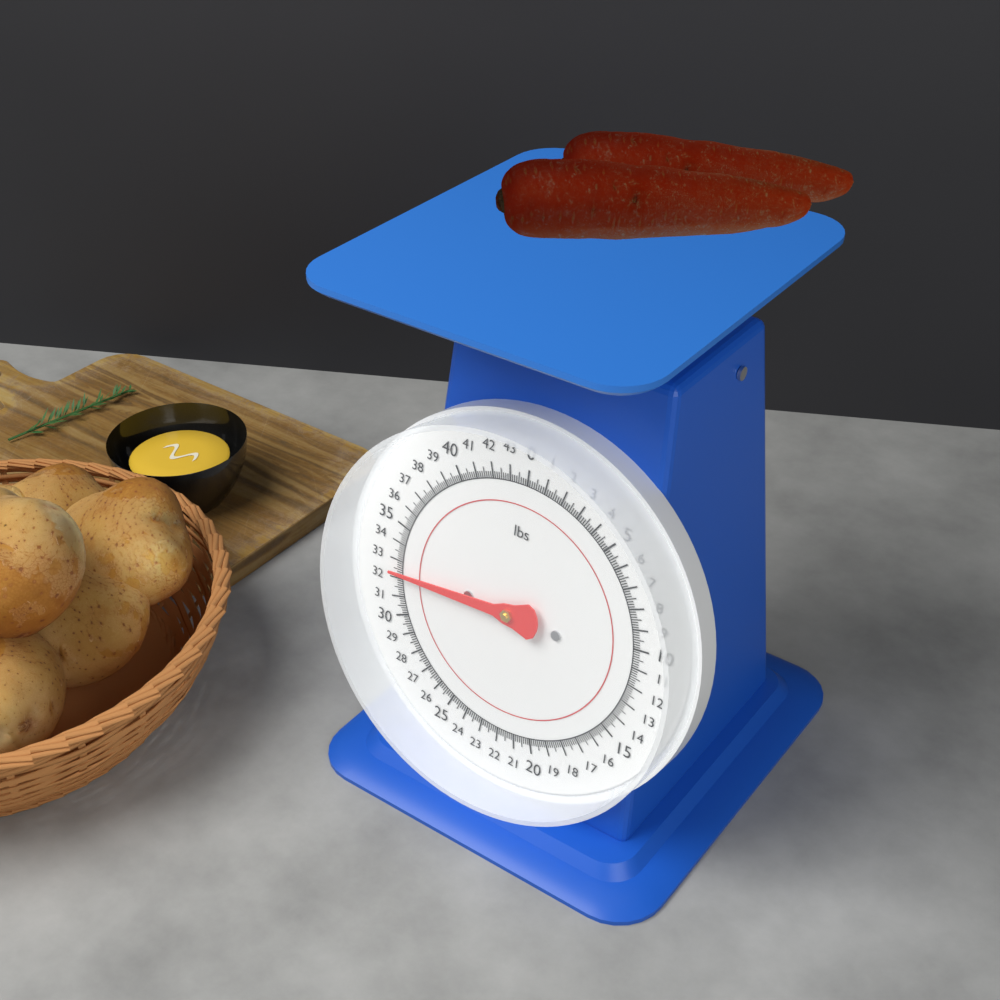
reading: 32.375 lbs
